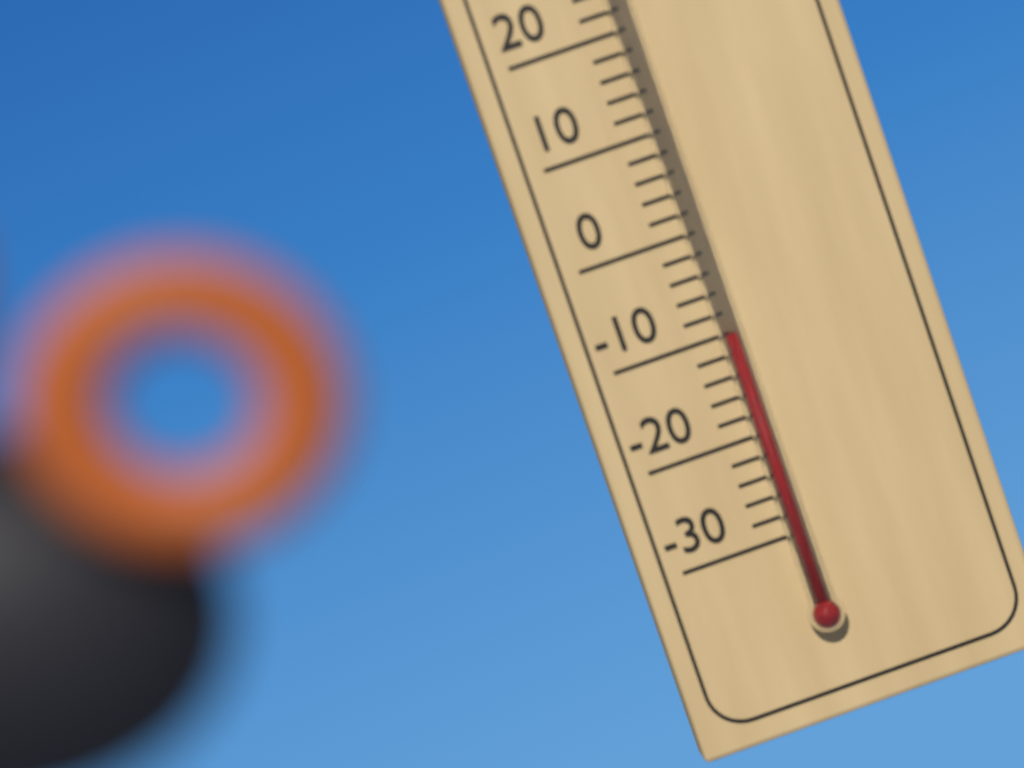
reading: -10 °C
